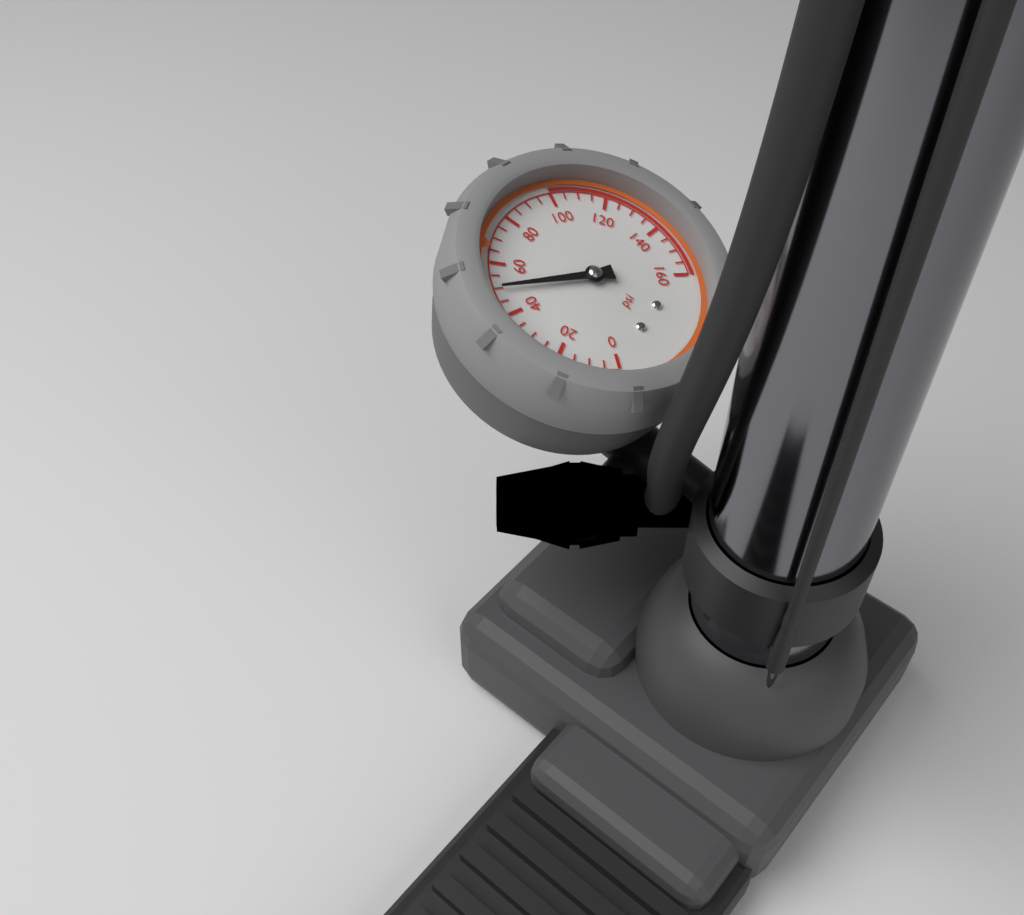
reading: 50 psi
